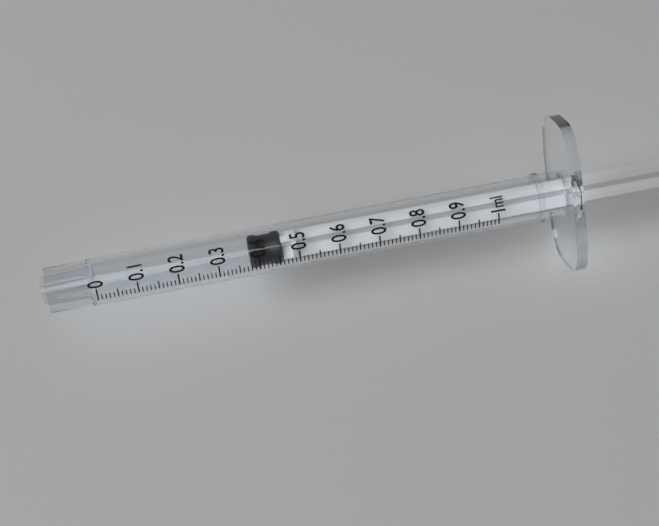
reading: 0.38 ml
